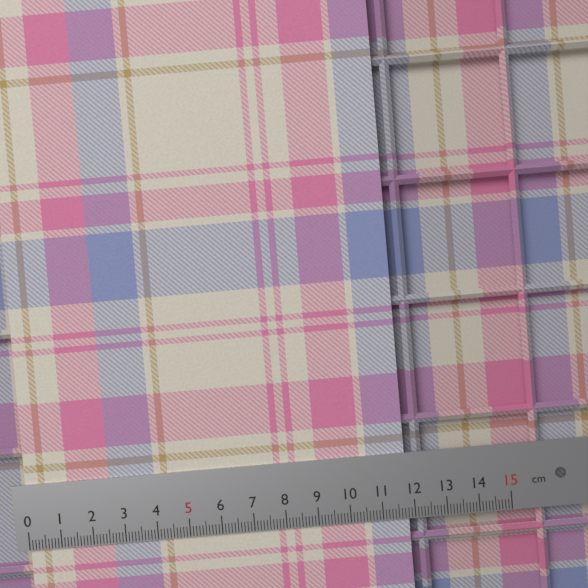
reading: 11.8 cm
